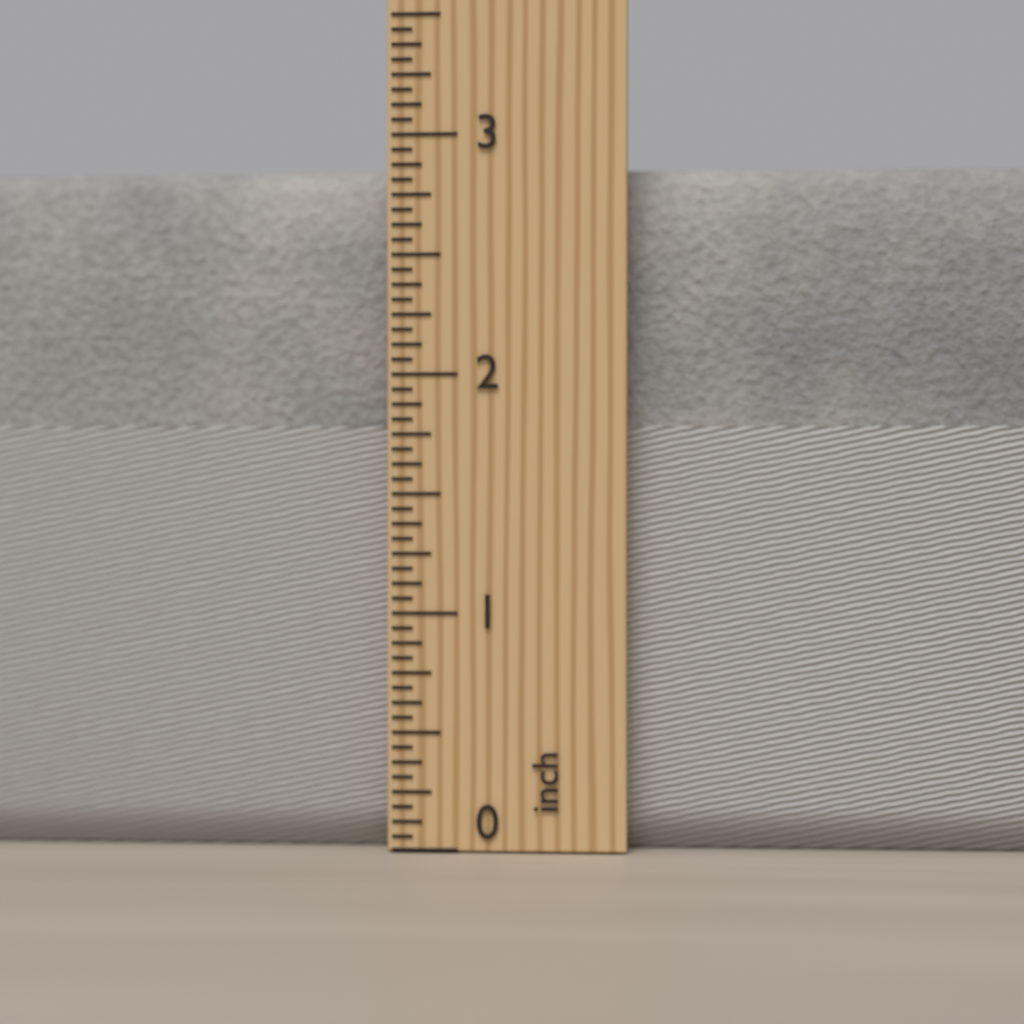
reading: 2.8750 inch
